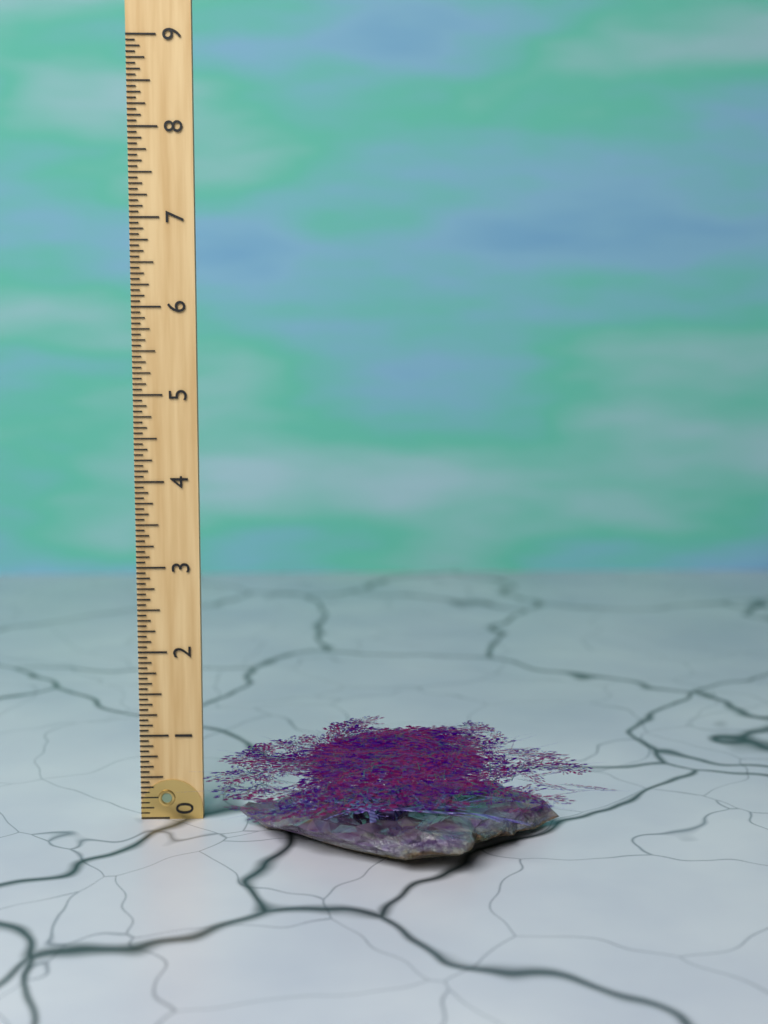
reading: 1.3125 (no unit)
